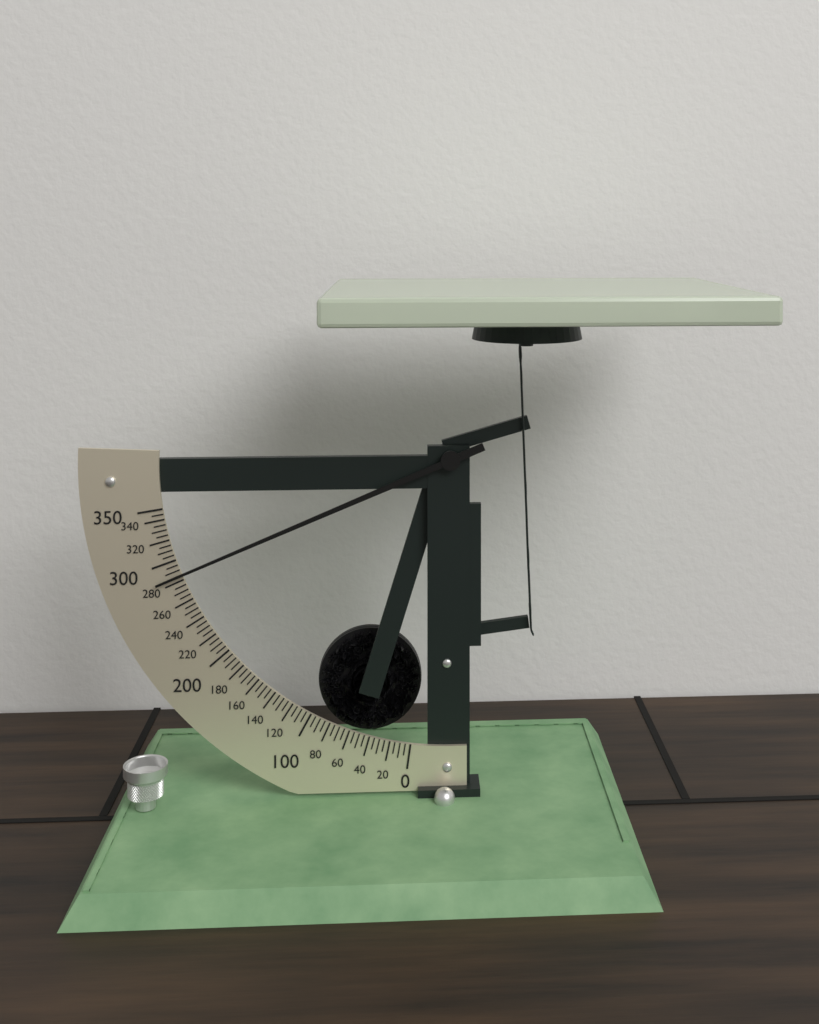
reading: 285 (no unit)
